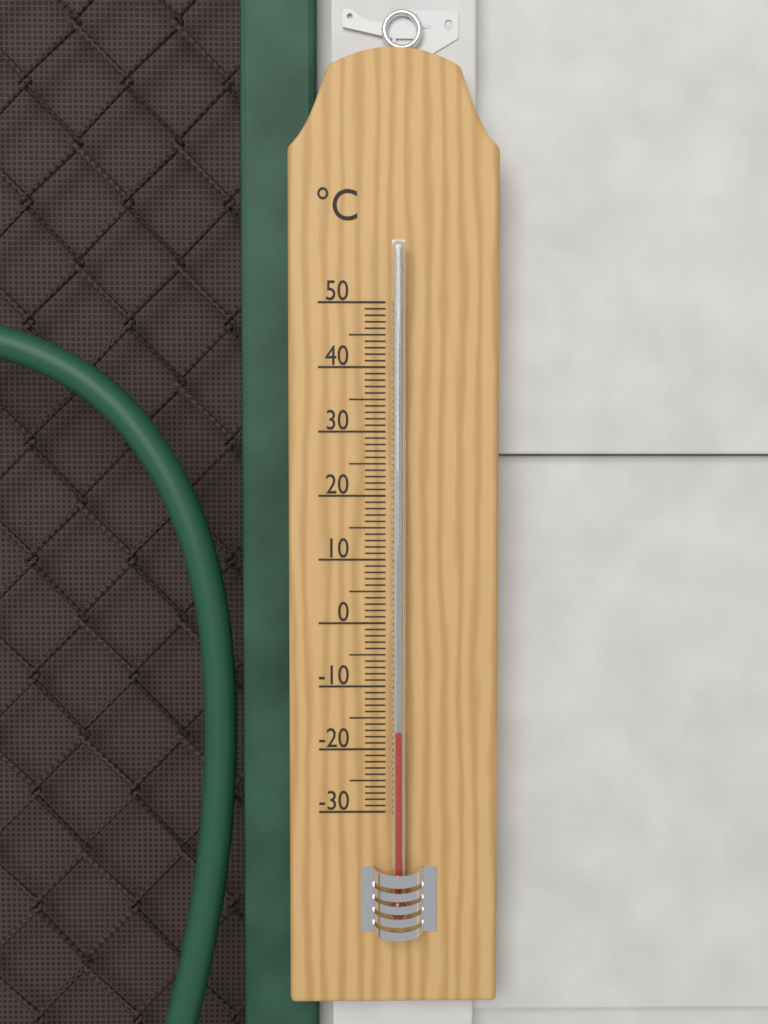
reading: -17 °C
